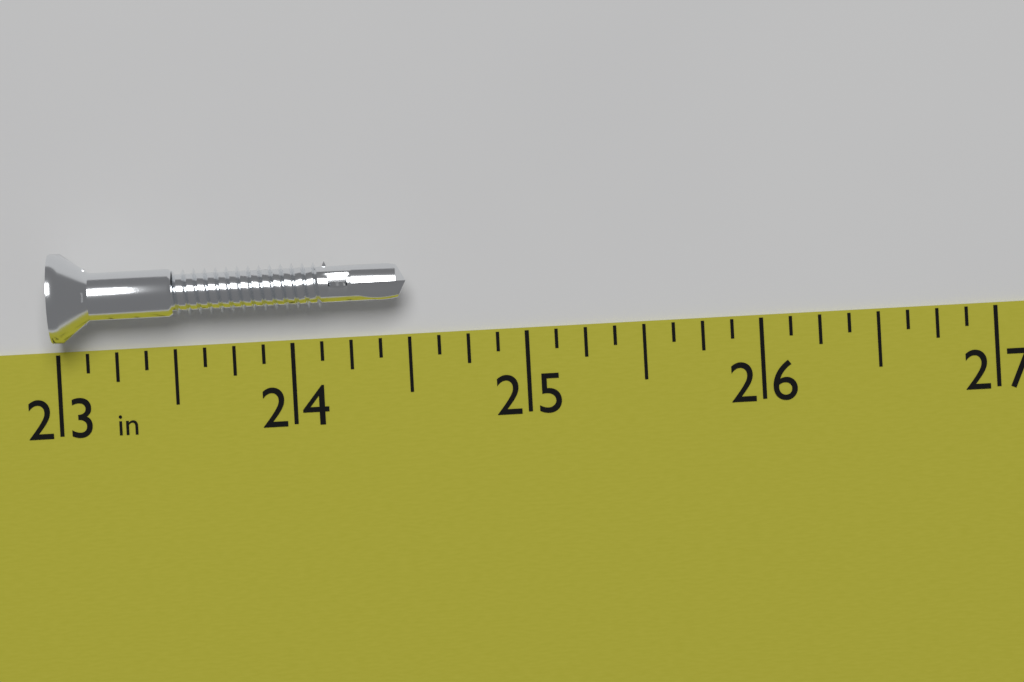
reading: 24.500 in
